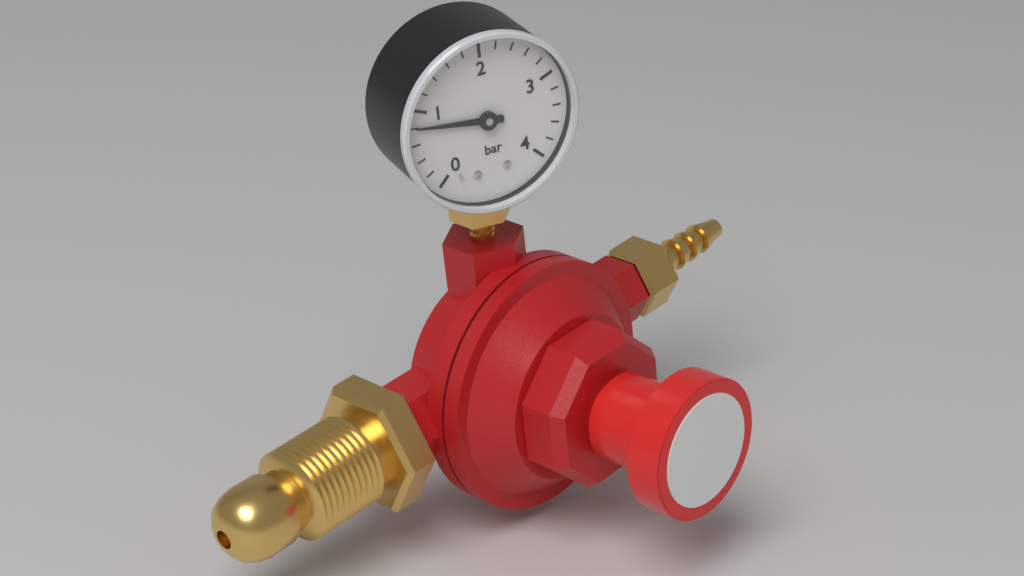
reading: 0.8 bar
